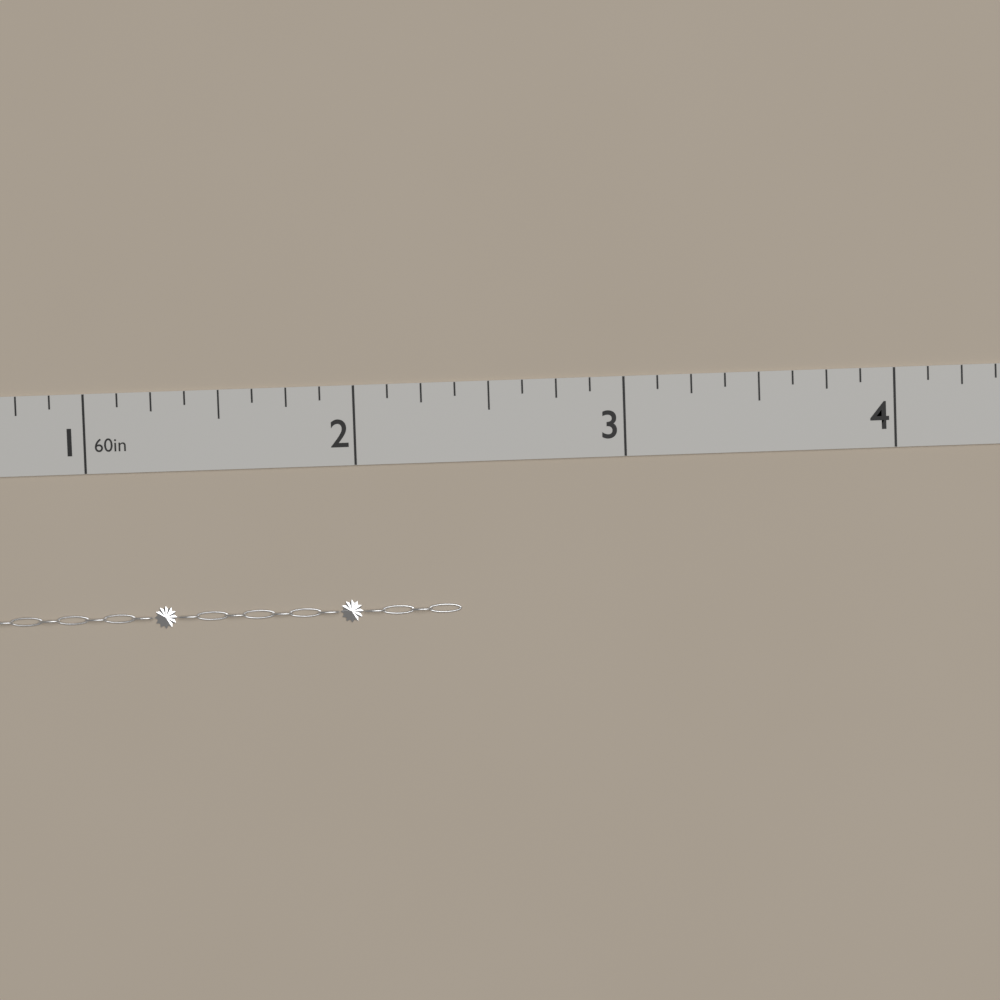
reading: 2.375 in
